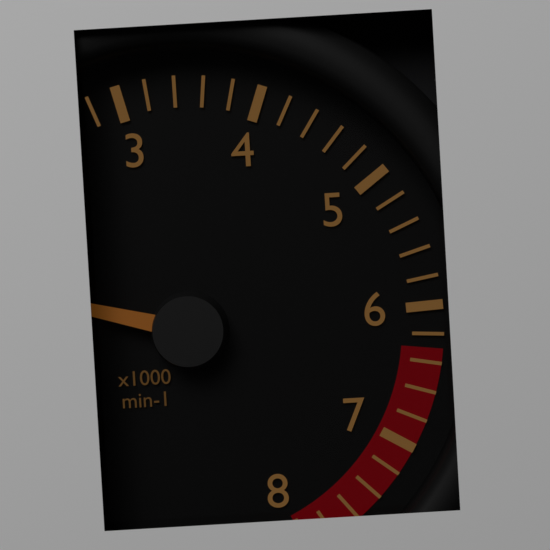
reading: 1200 min-1
